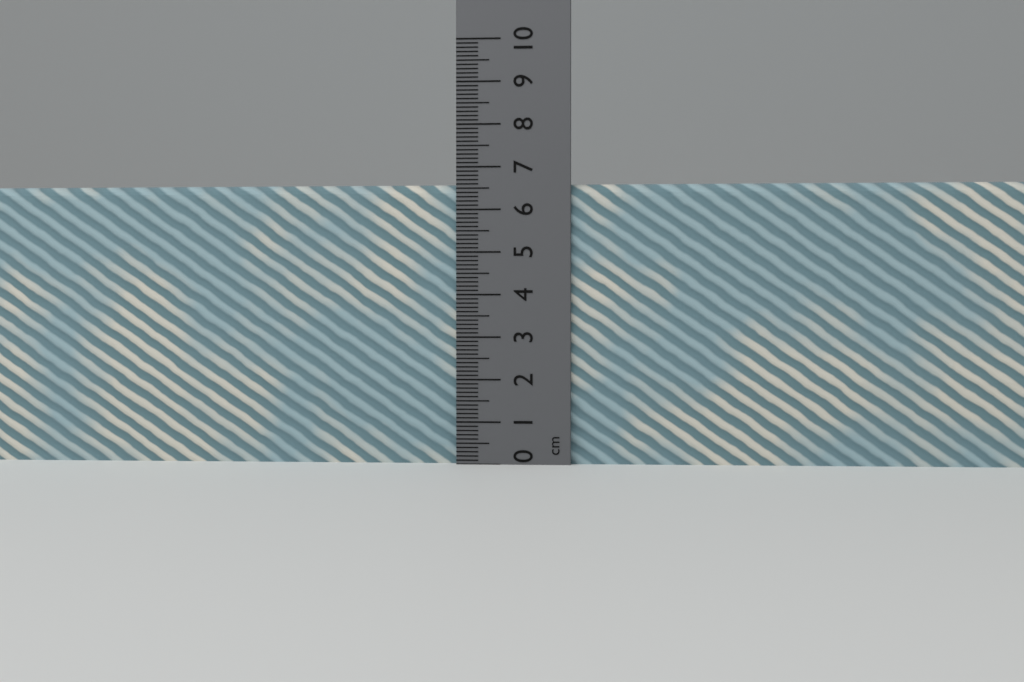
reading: 6.6 cm
